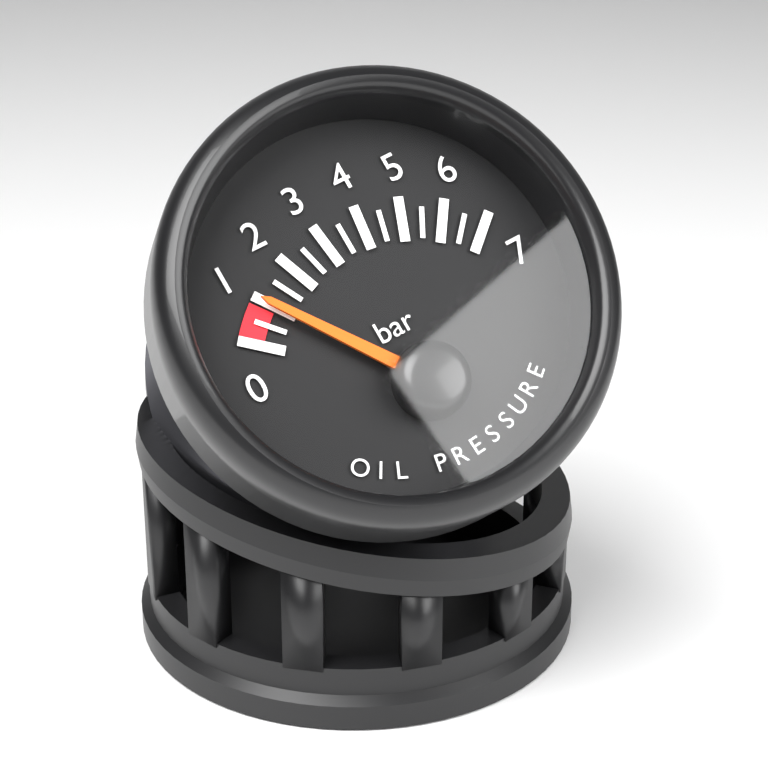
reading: 1.0 bar
